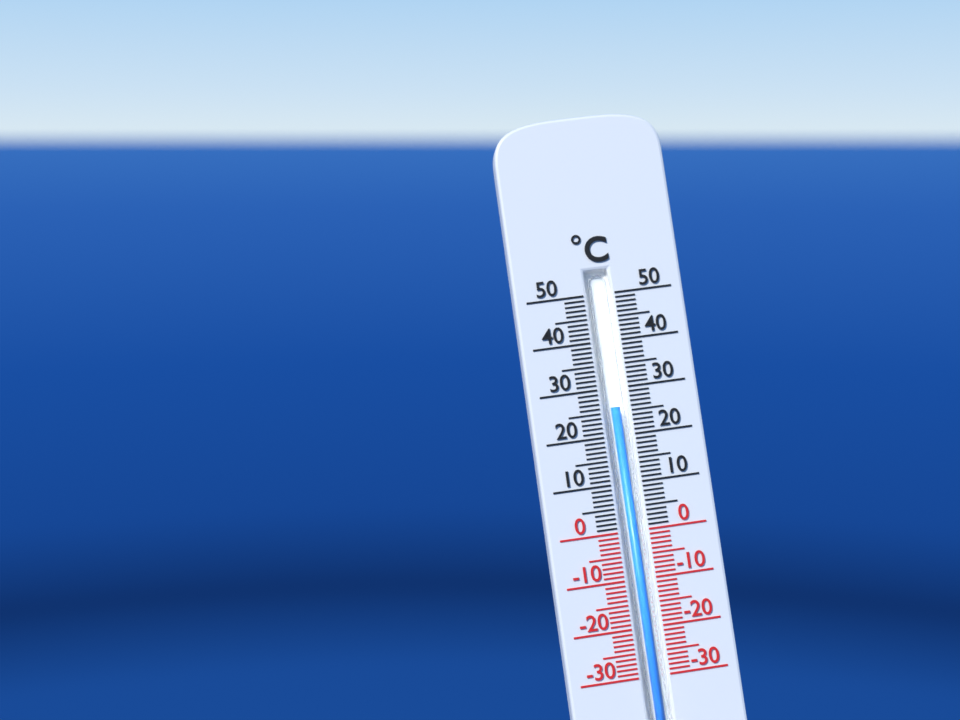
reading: 26 °C
